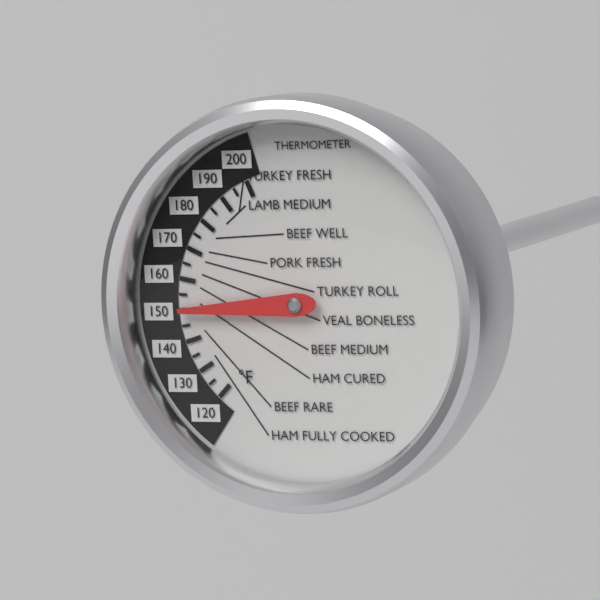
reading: 150 °F
